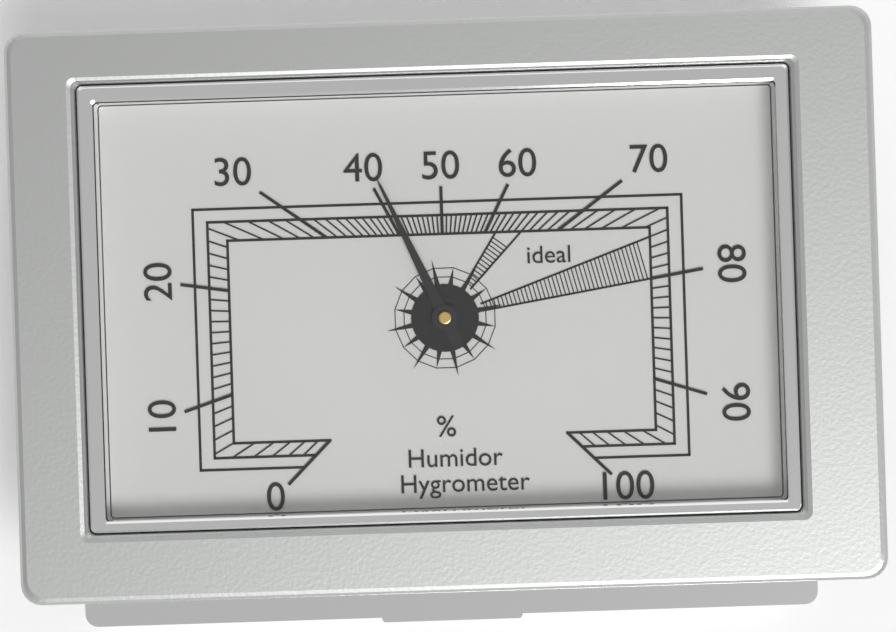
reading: 41 %
